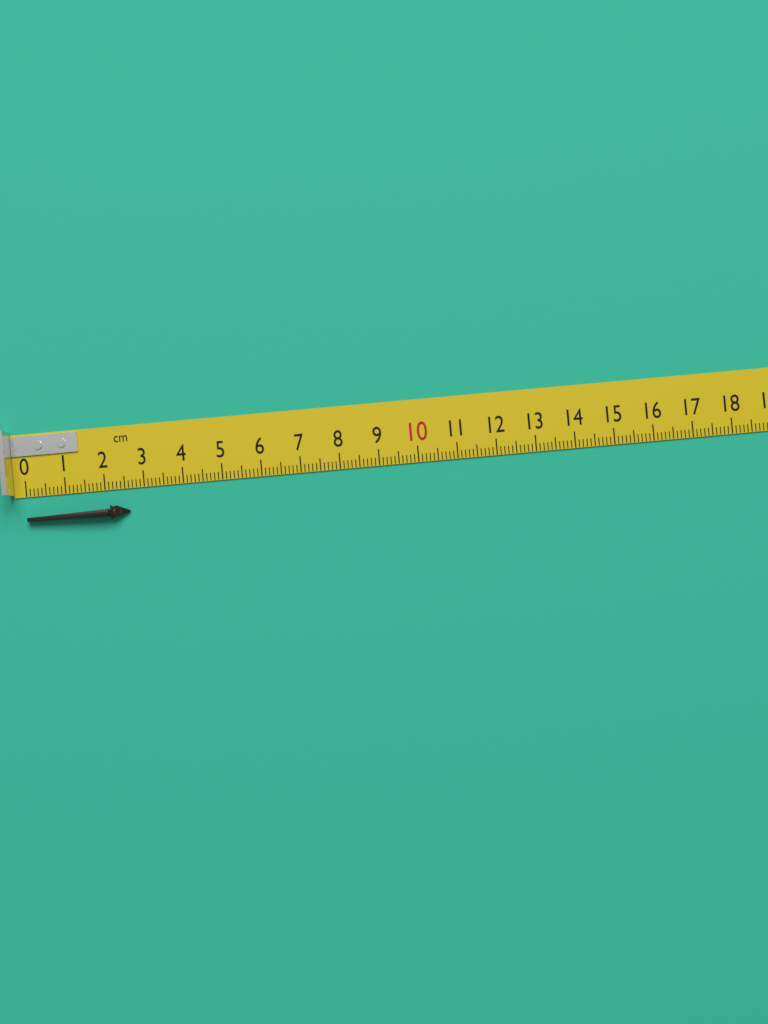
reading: 2.6 cm
